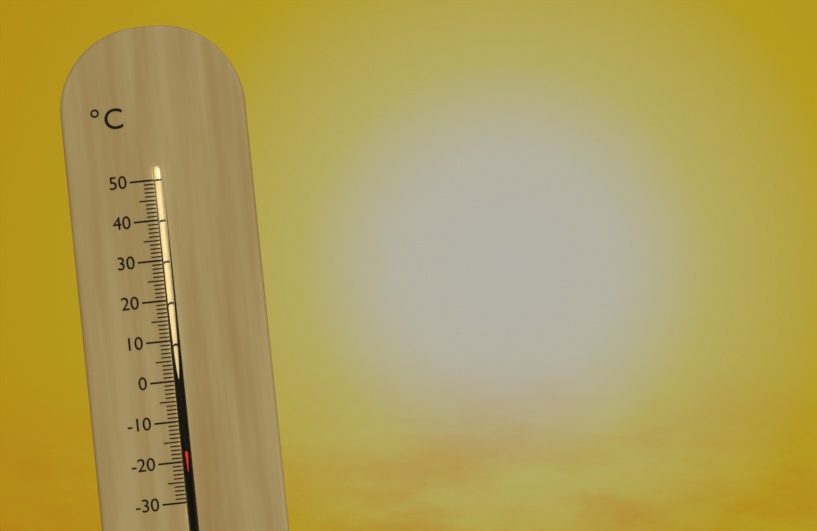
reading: -17 °C
